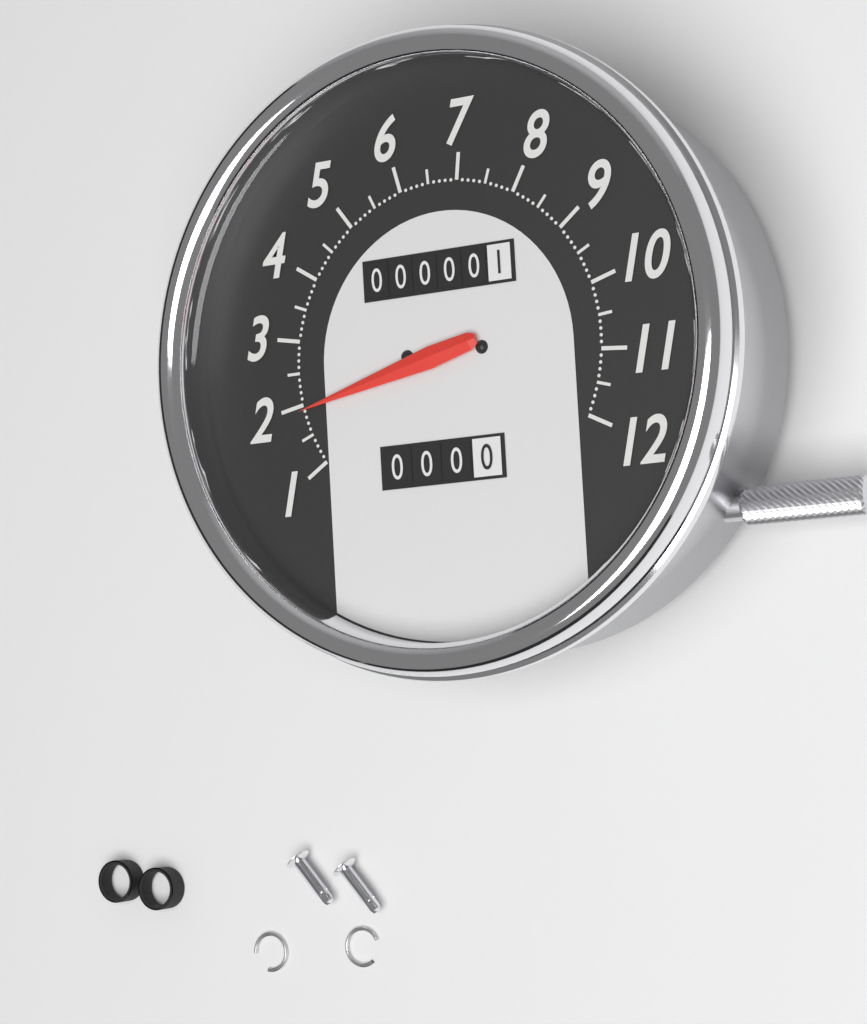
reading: 1.9 (no unit)
